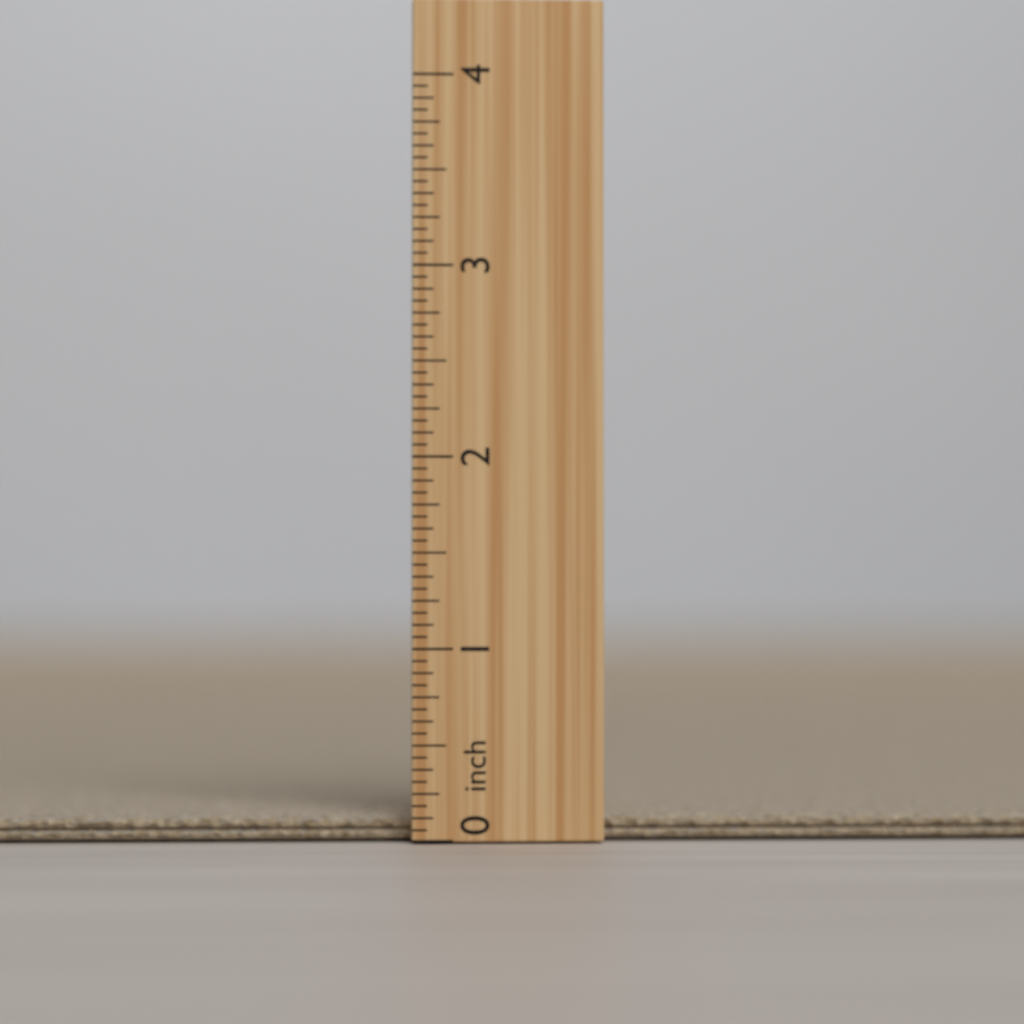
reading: 0.1250 inch
